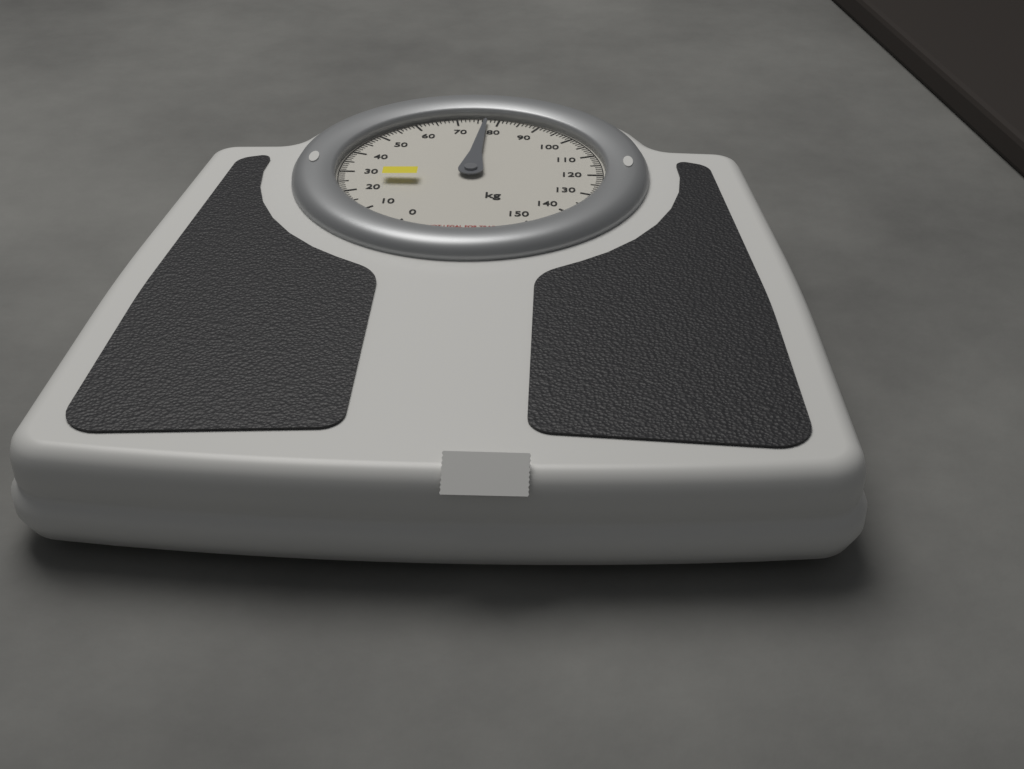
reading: 77 kg
